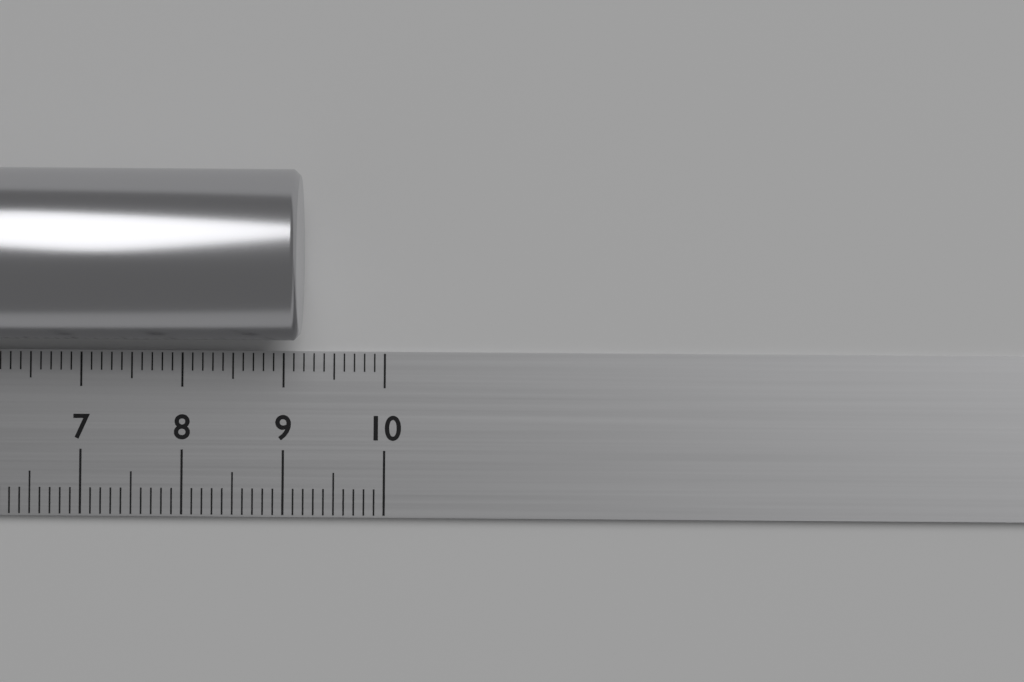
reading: 9.2 cm
